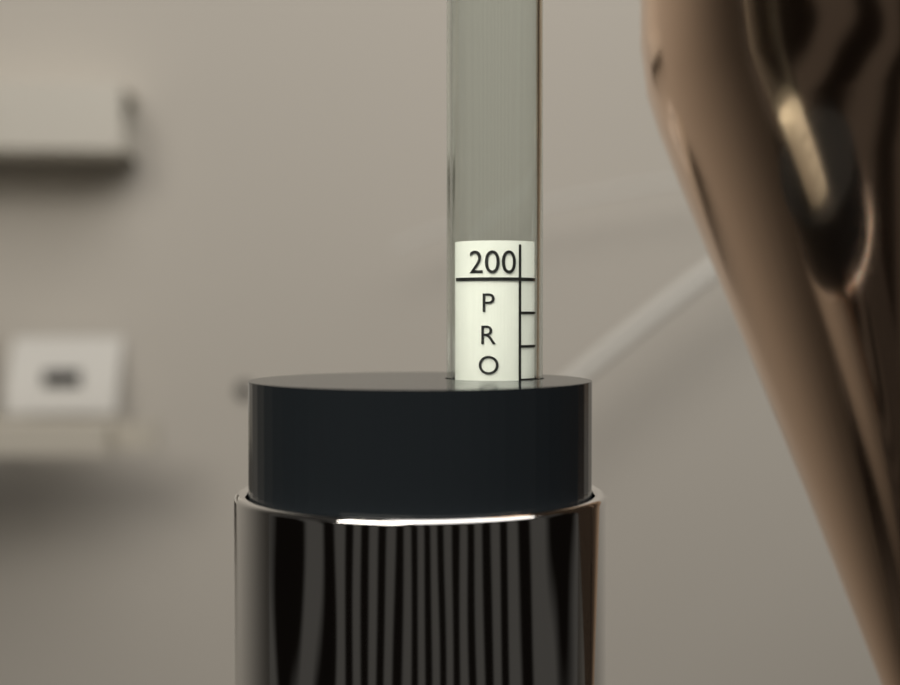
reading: 194 proof
